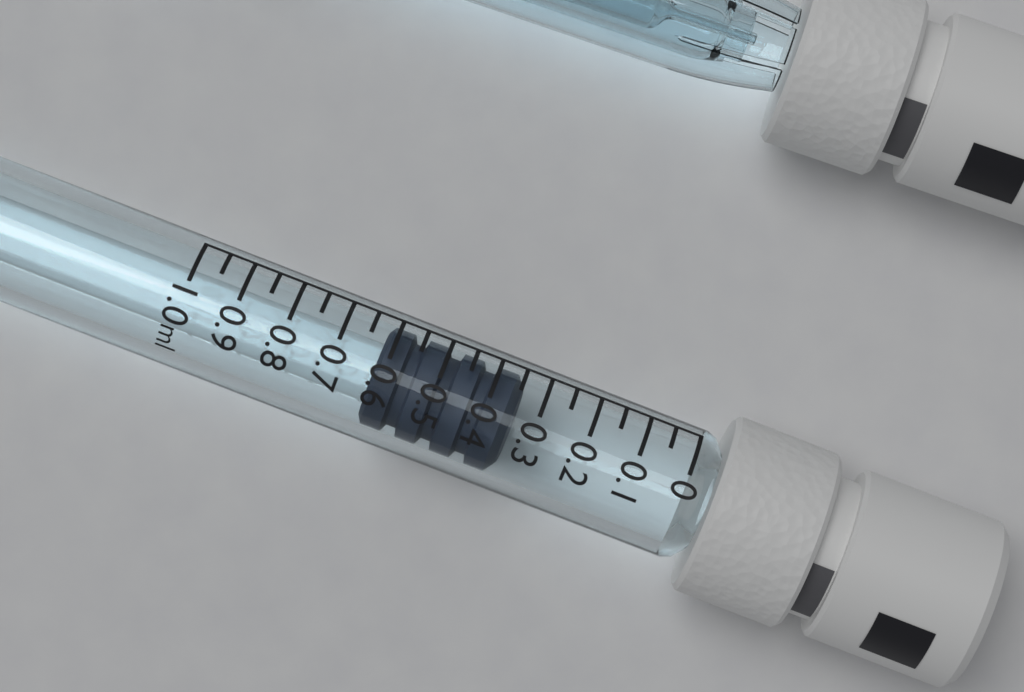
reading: 0.35 ml
